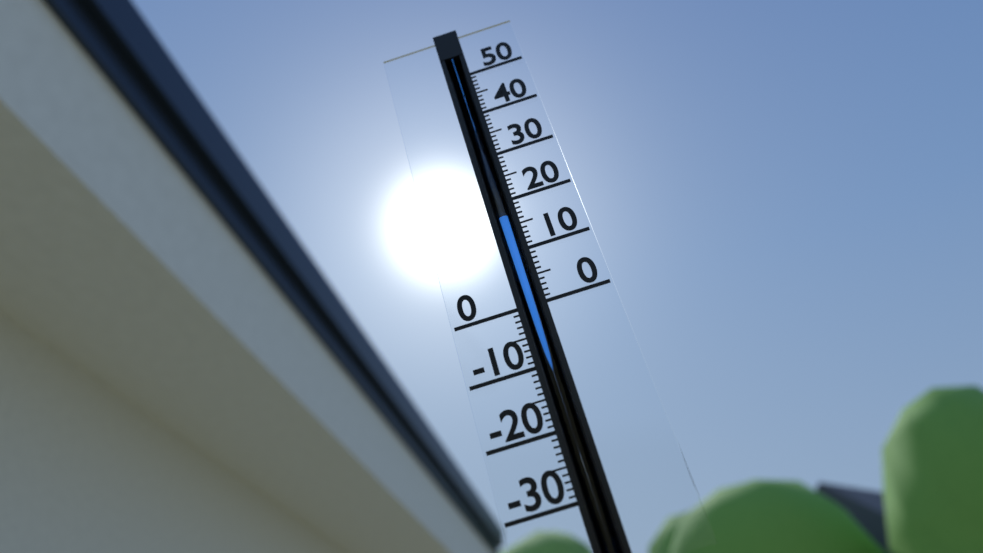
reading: 17 (no unit)
